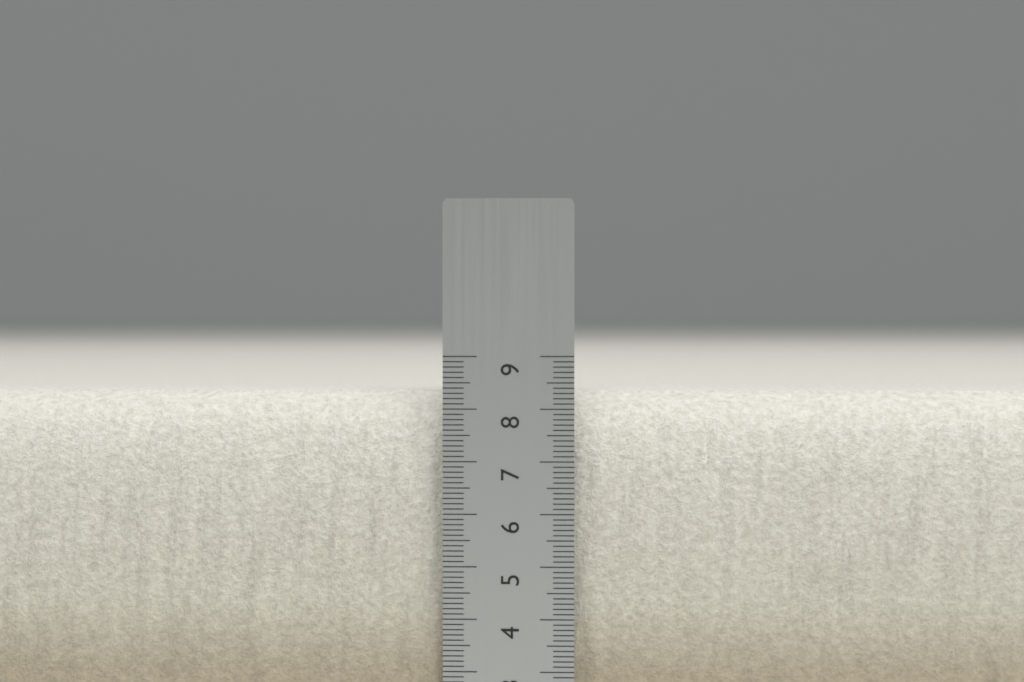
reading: 8.3 cm
